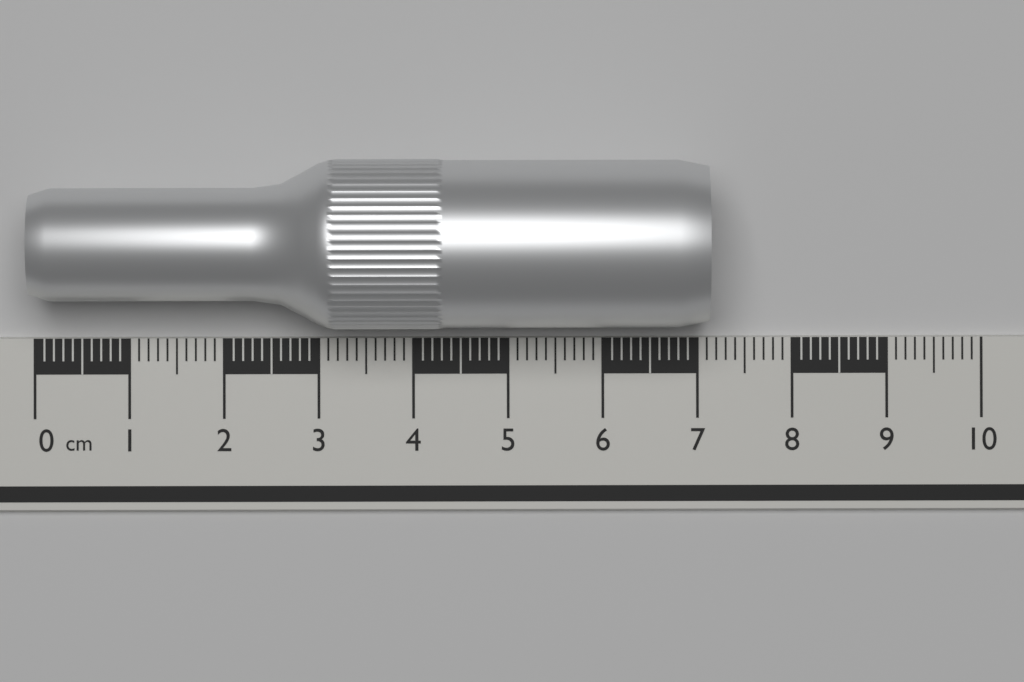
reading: 7.1 cm
